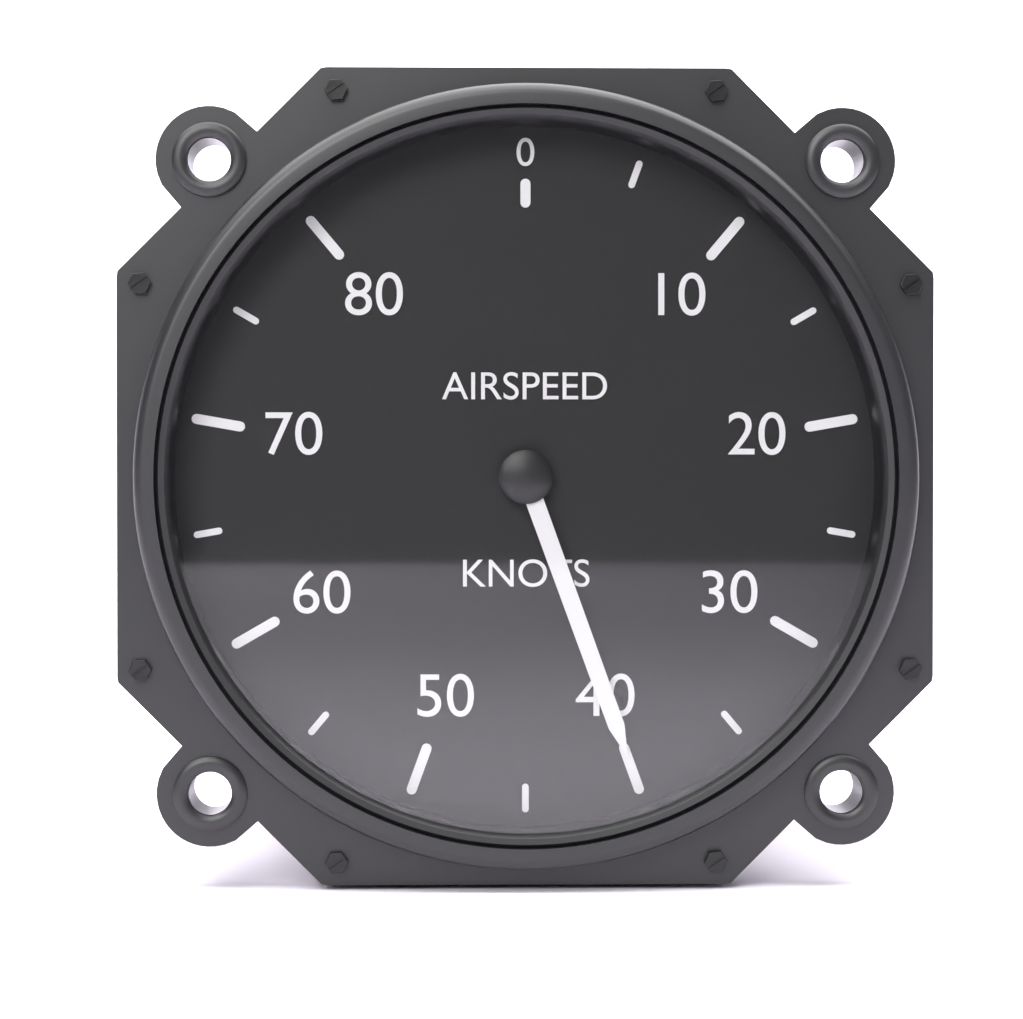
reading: 40 knots
